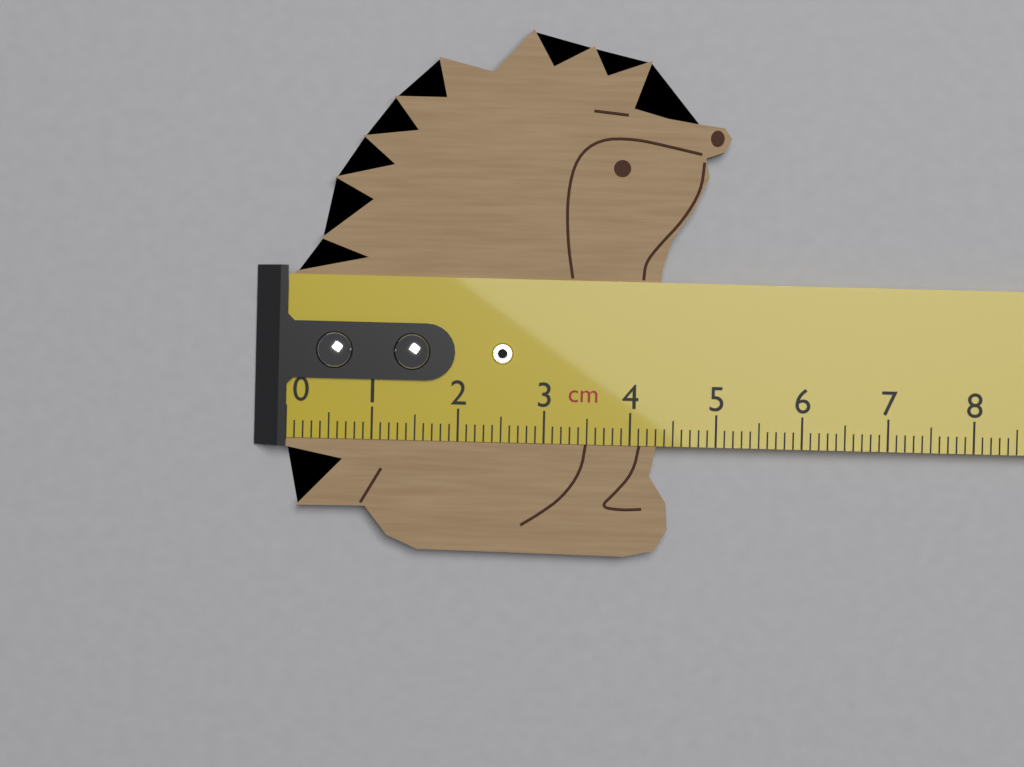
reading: 5.1 cm
